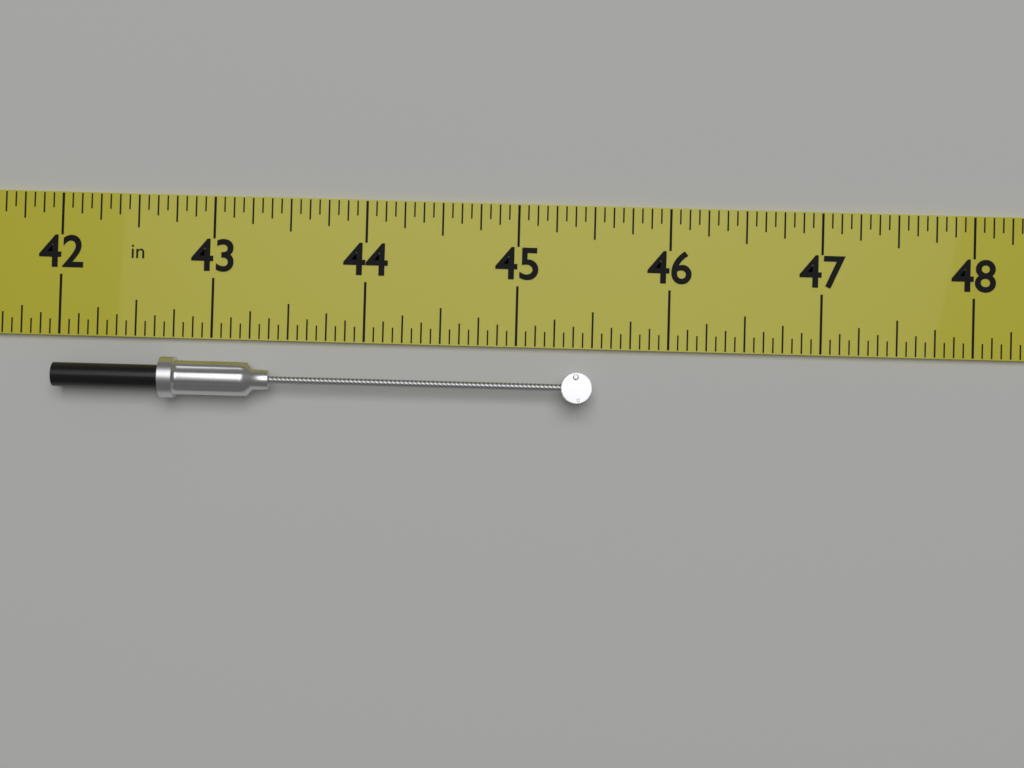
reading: 45.5000 in
